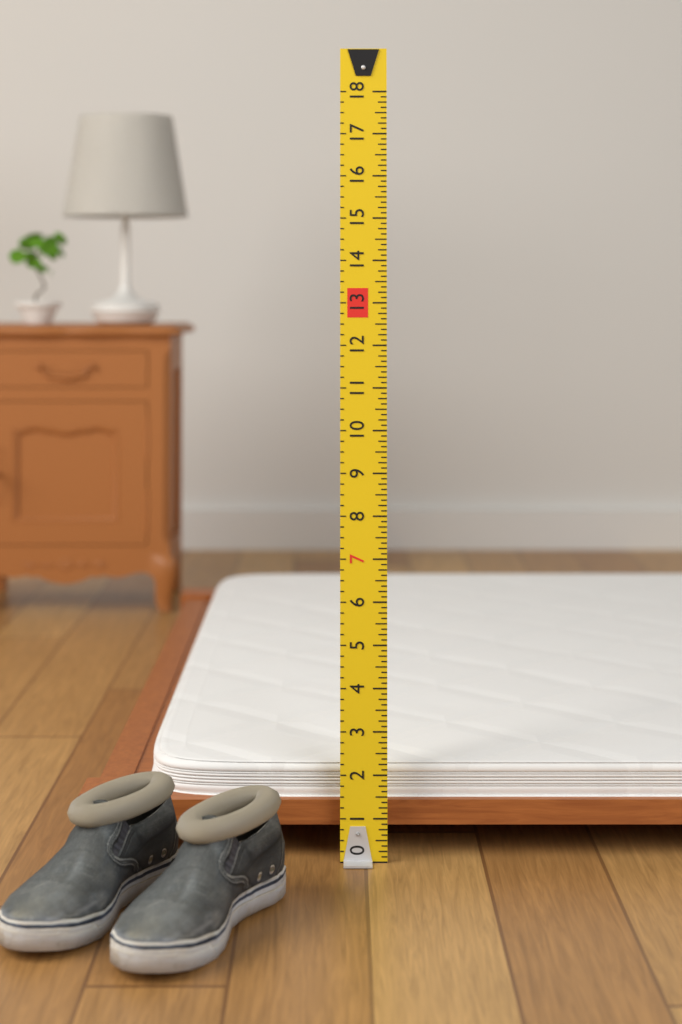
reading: 2.125 (no unit)
